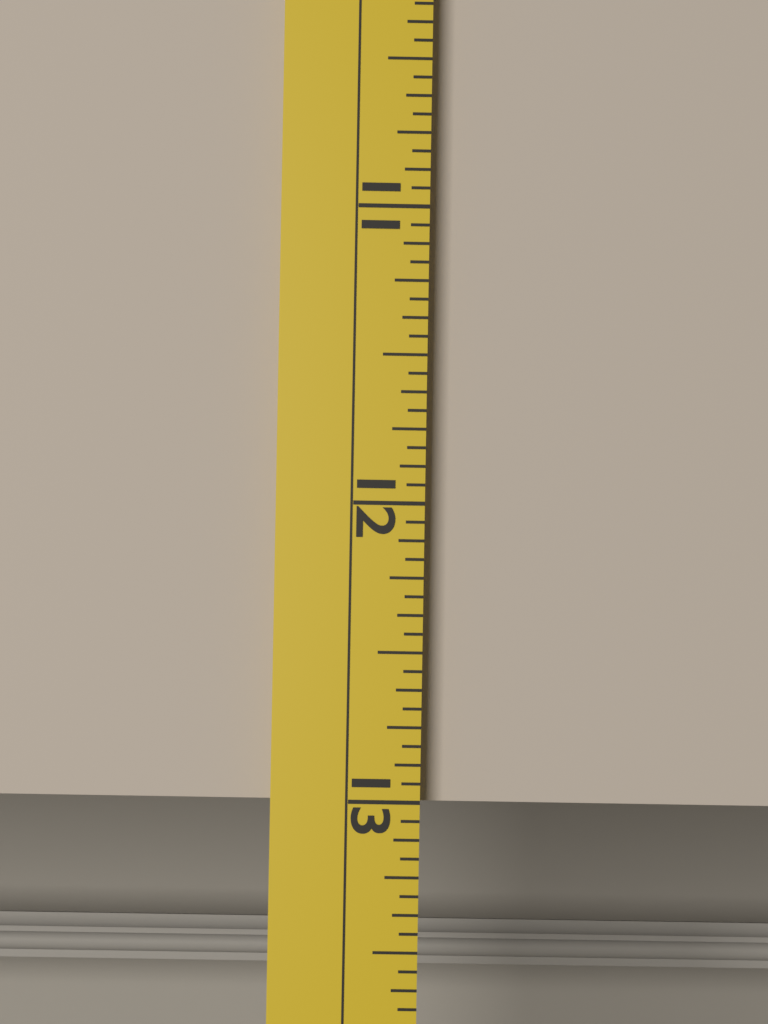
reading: 13.0000 (no unit)
